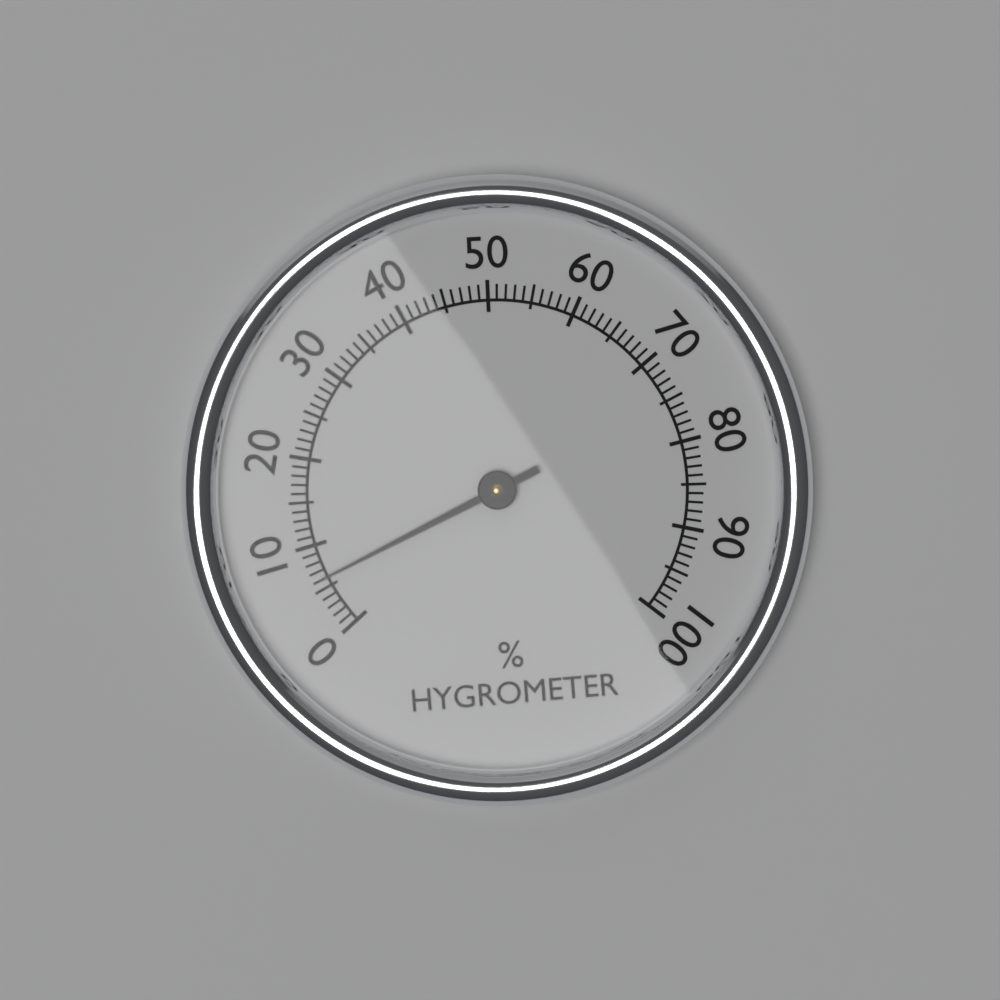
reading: 6 %
